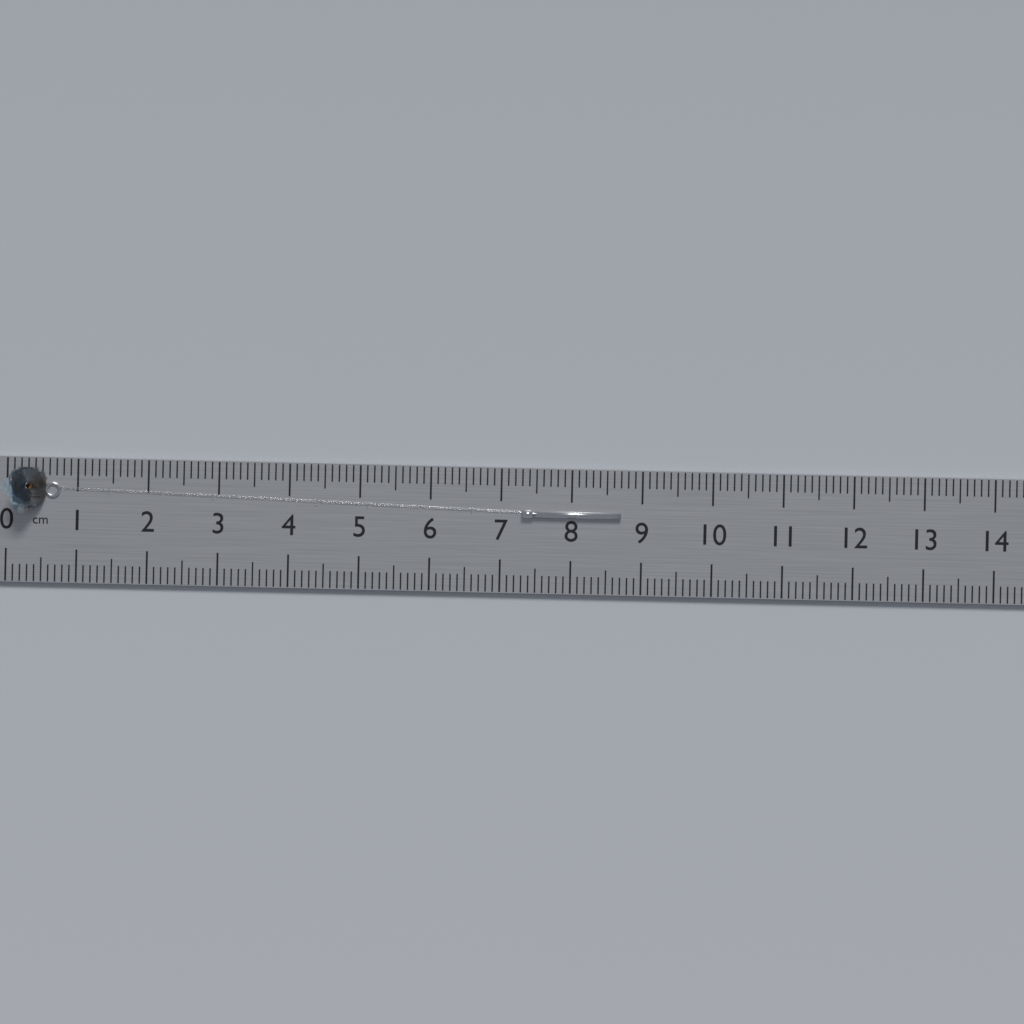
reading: 8.7 cm
